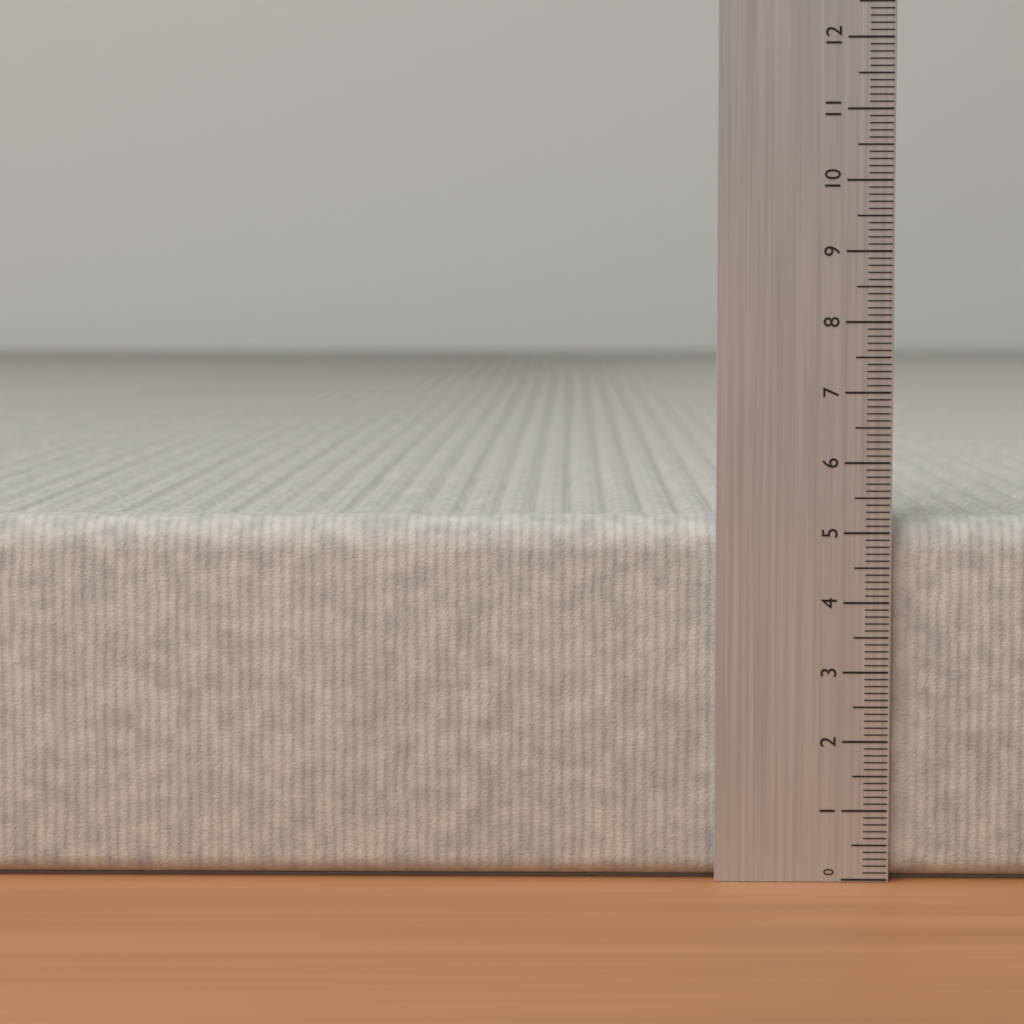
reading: 5.2 (no unit)
